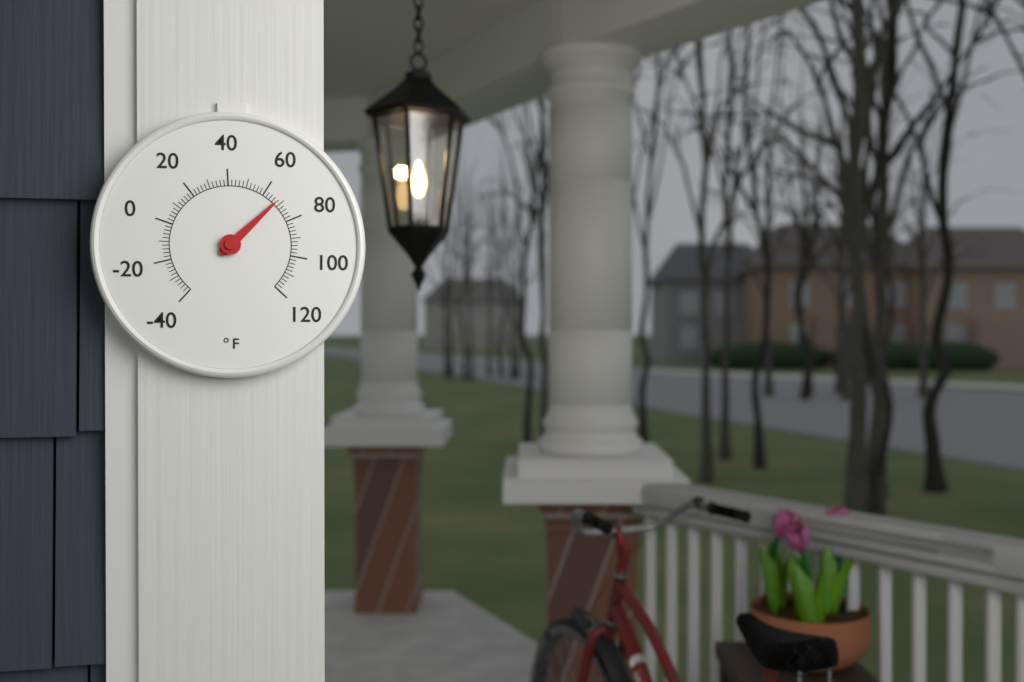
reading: 68 °F
